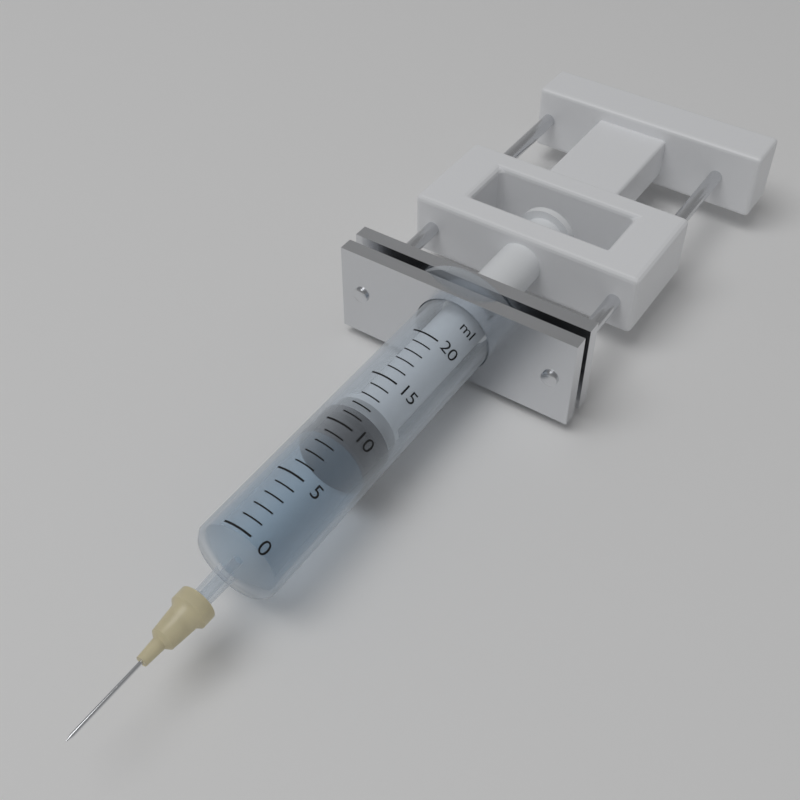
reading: 9 ml
